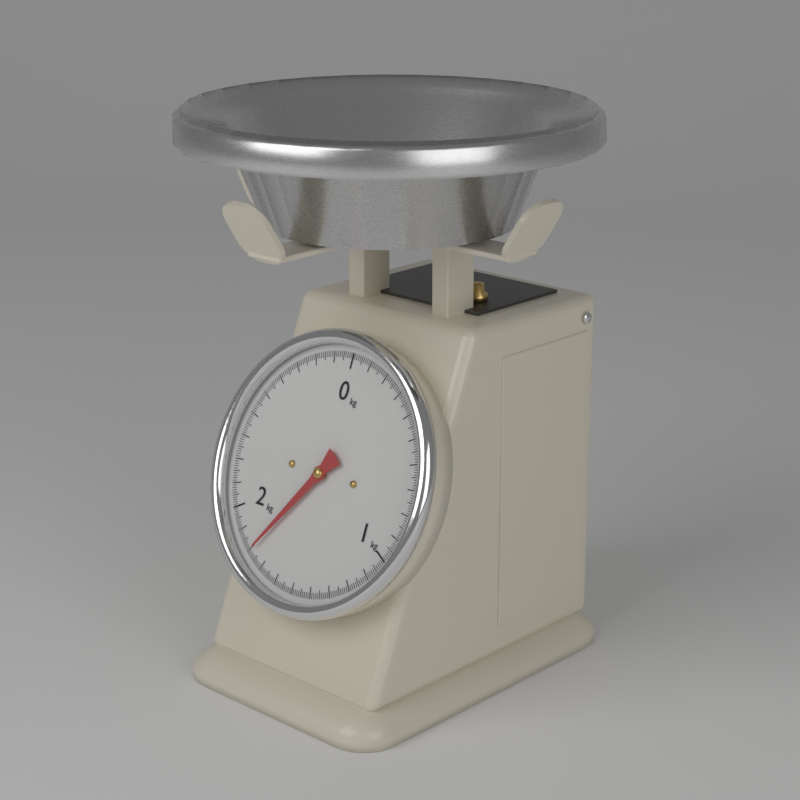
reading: 1.79 kg
